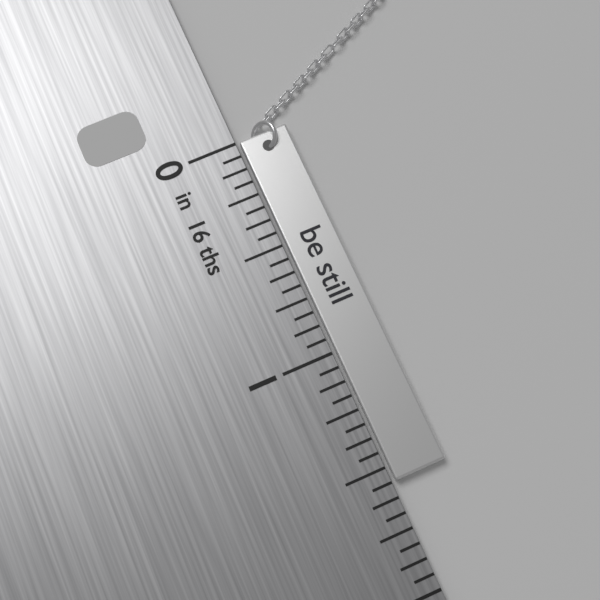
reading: 1.5625 in
